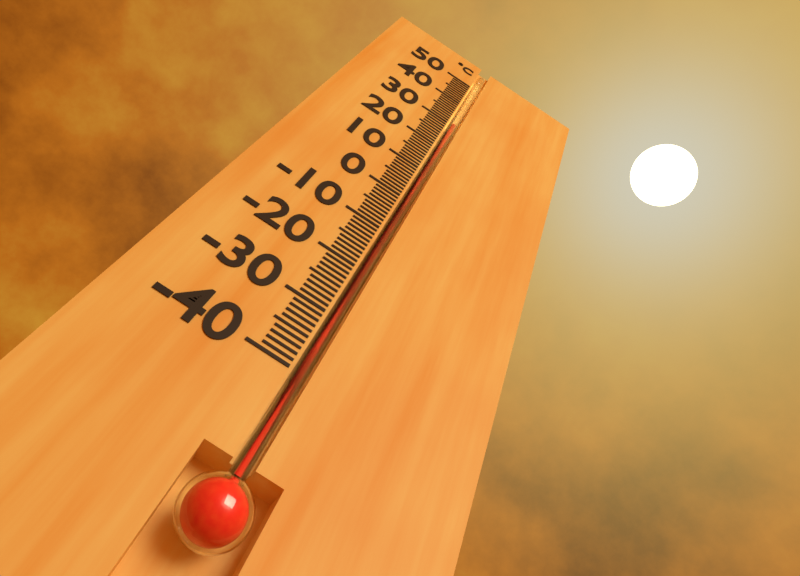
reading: 30 °C
